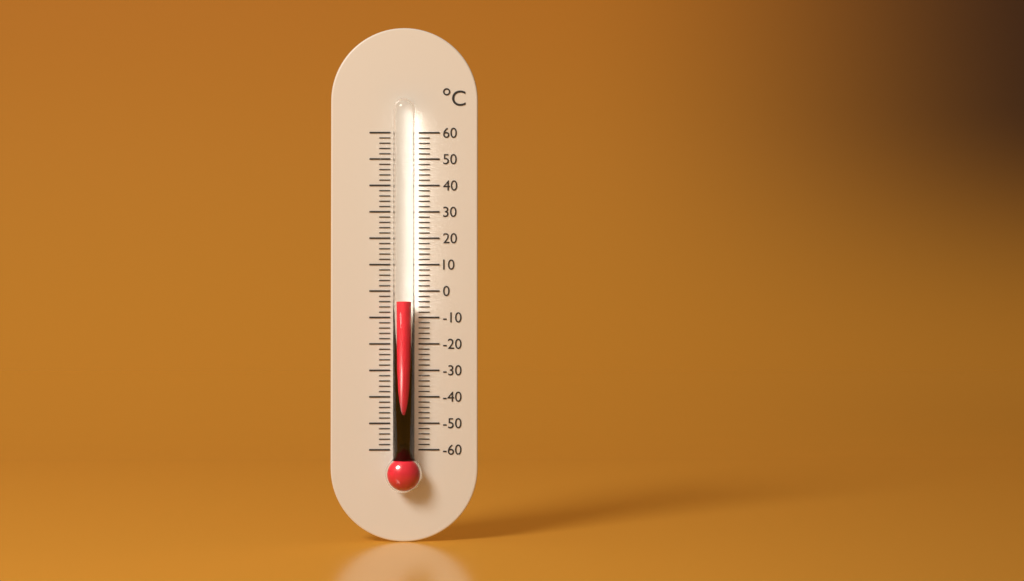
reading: -4 °C
